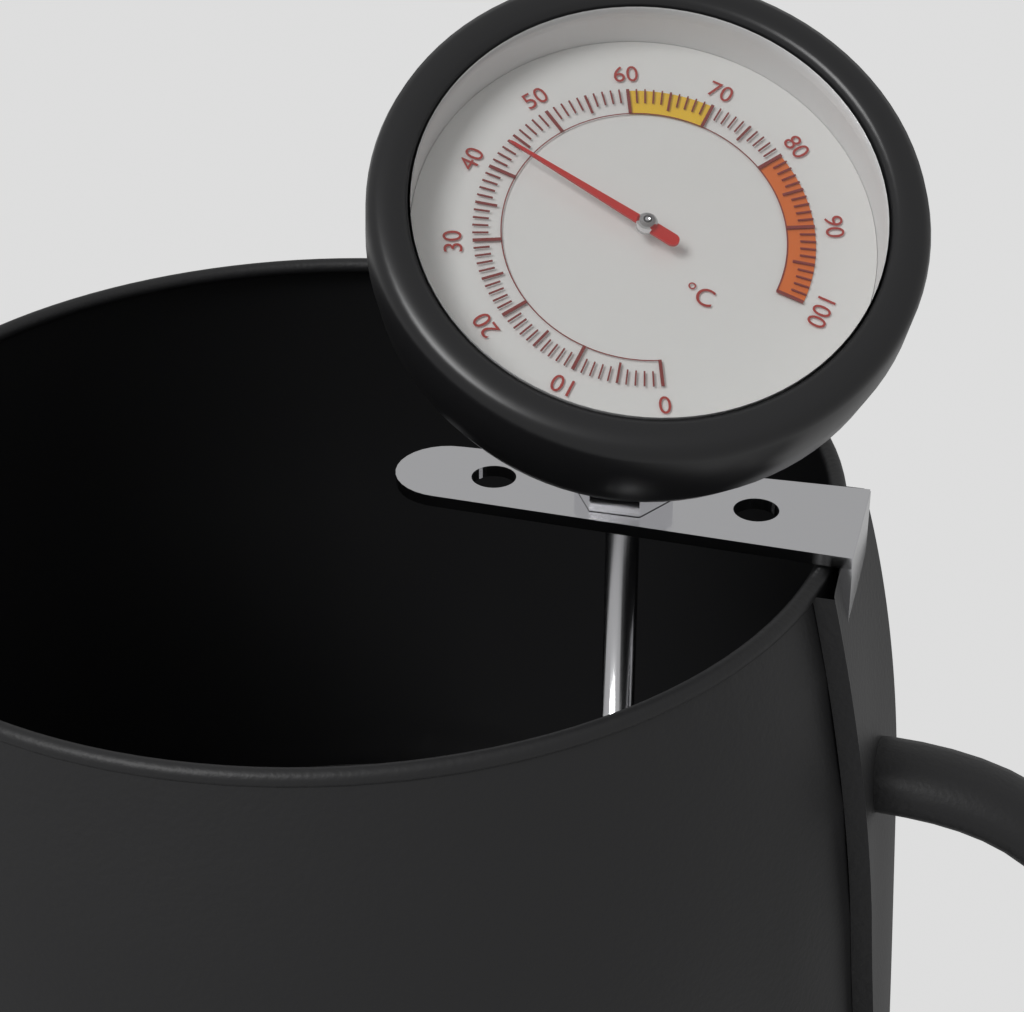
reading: 43 °C
